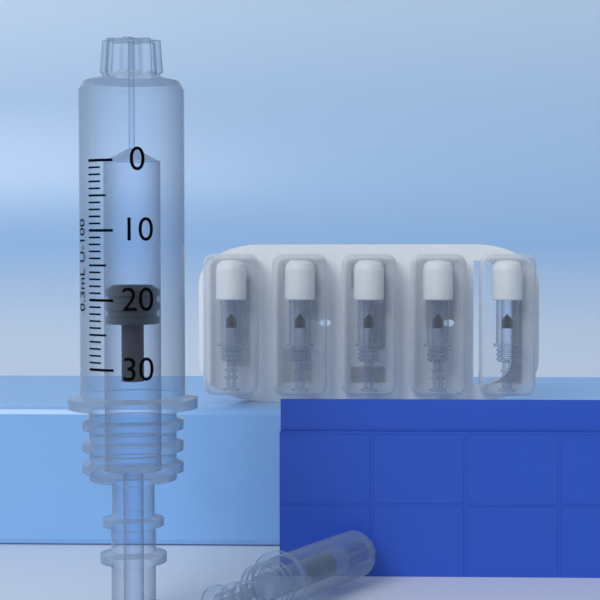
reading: 18 units
